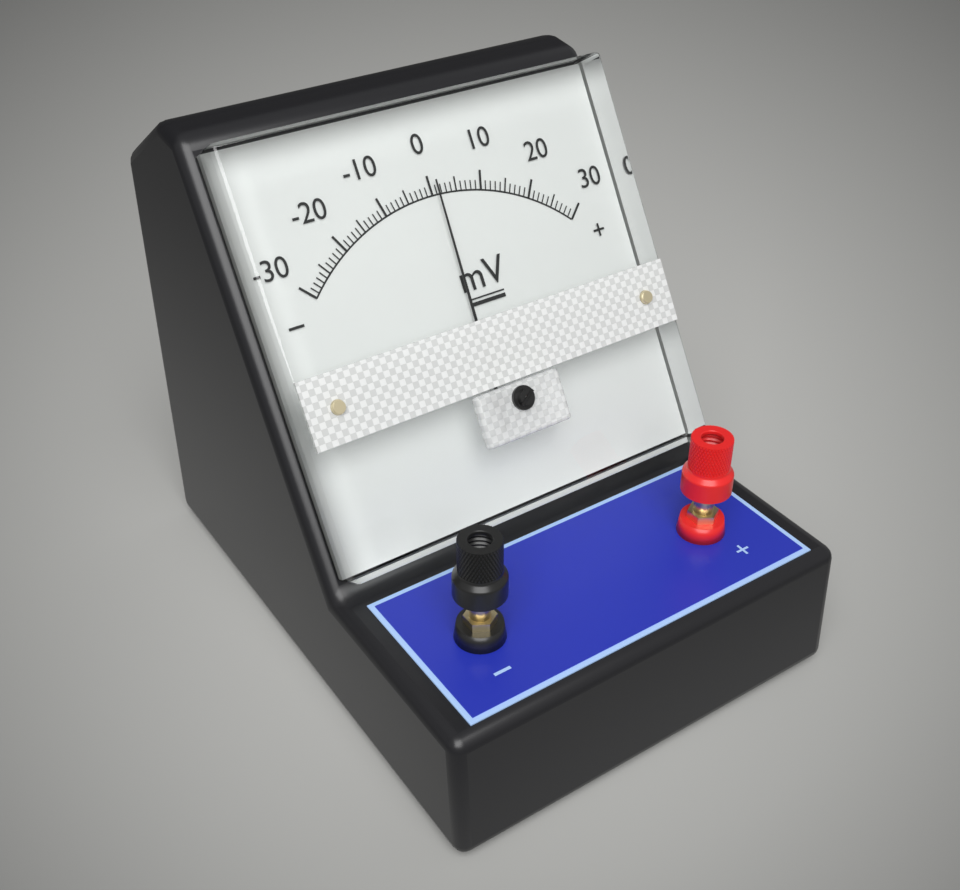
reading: 1 mV
